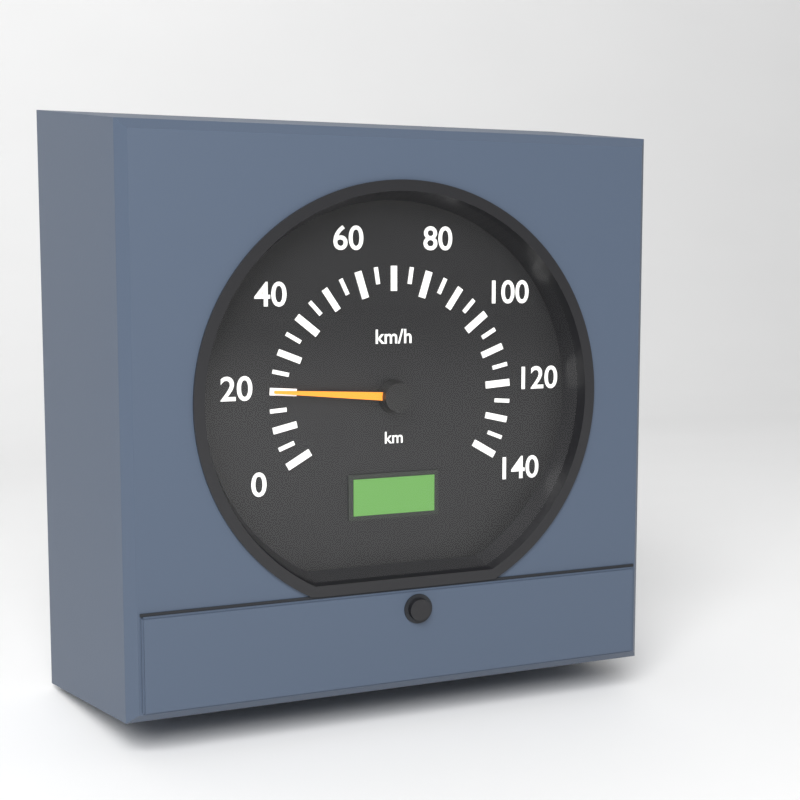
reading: 20 km/h
